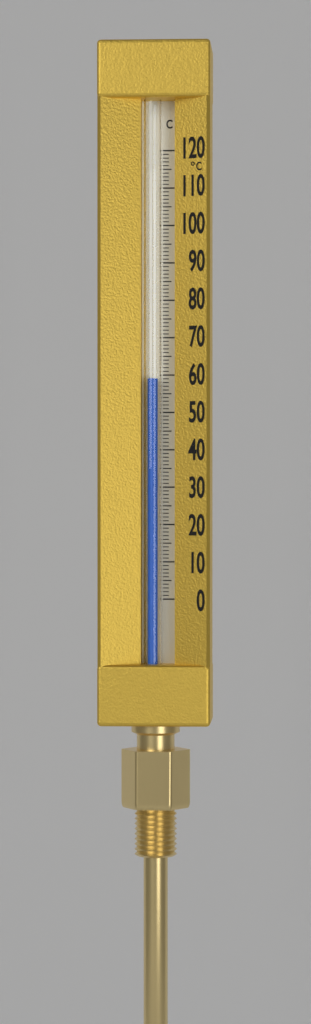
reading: 59 °C
